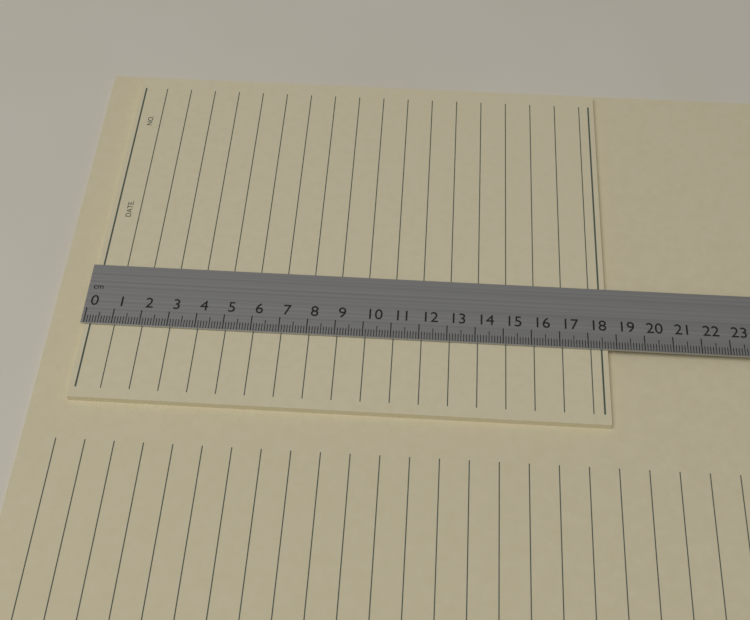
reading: 18.7 cm
